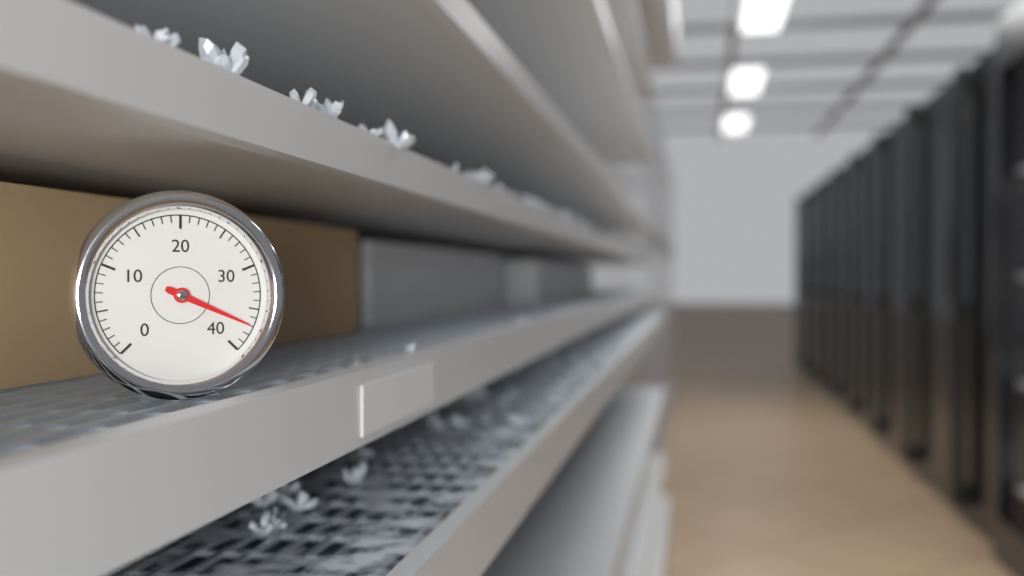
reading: 37 (no unit)
